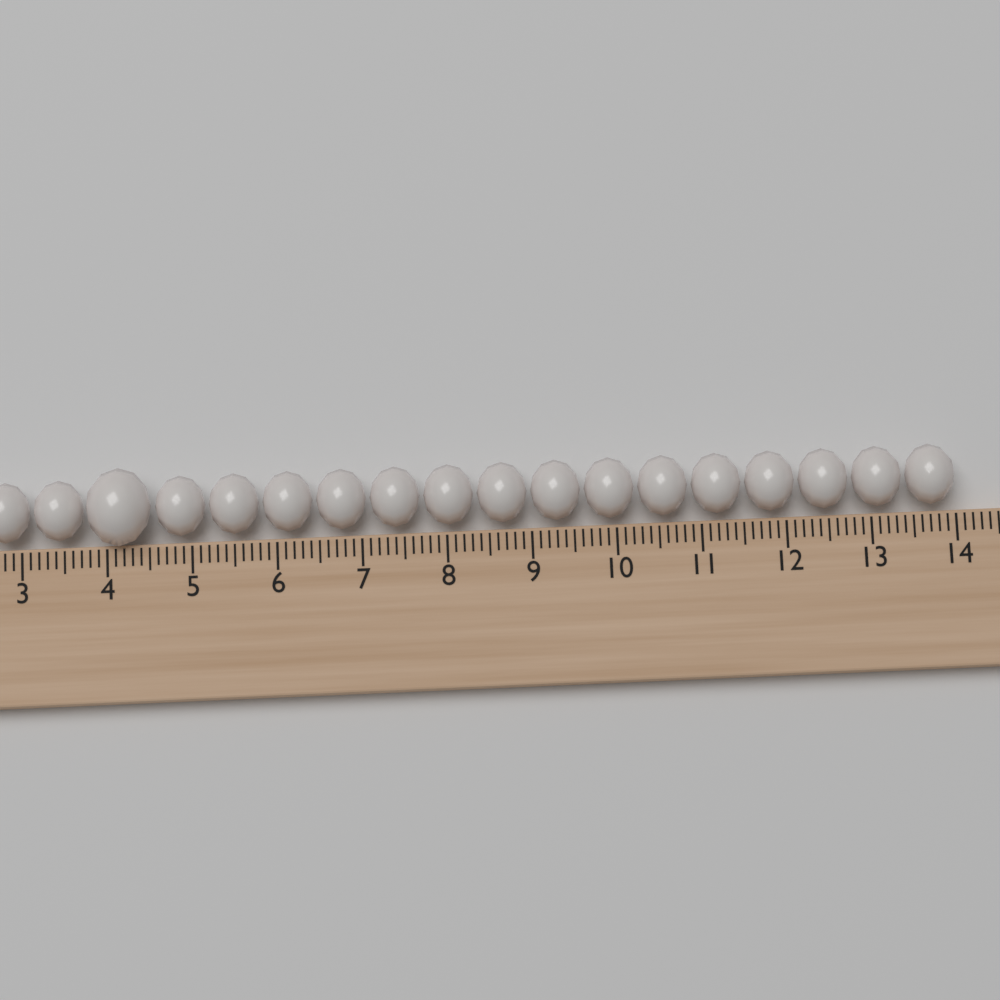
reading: 14.0 (no unit)
